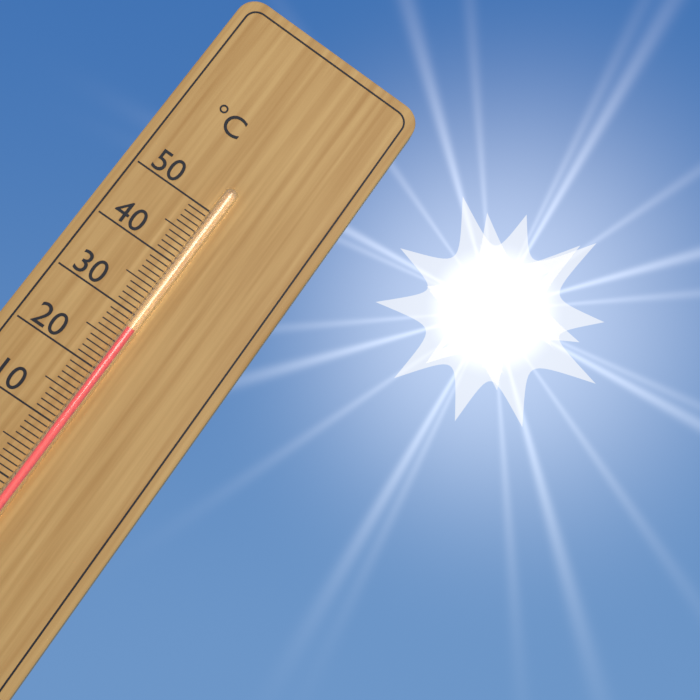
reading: 28 °C
